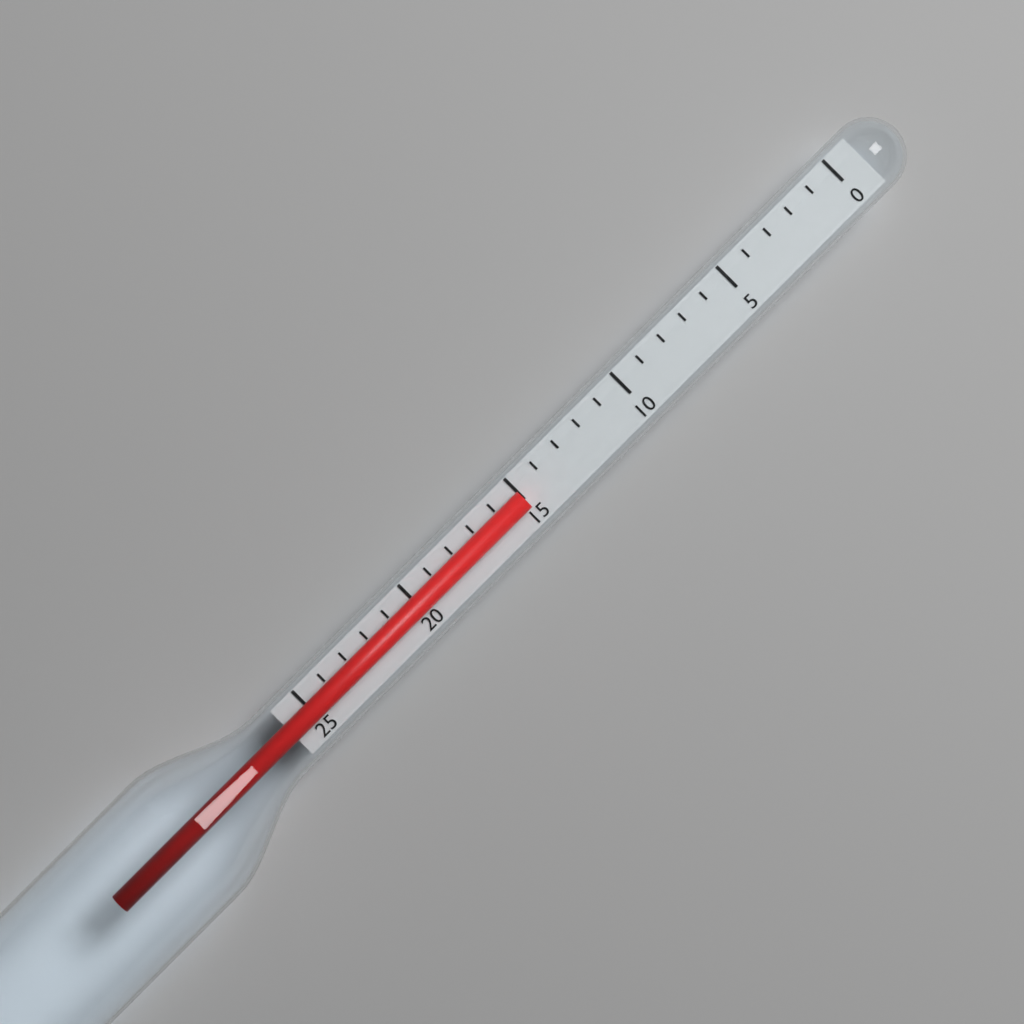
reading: 15 (no unit)
